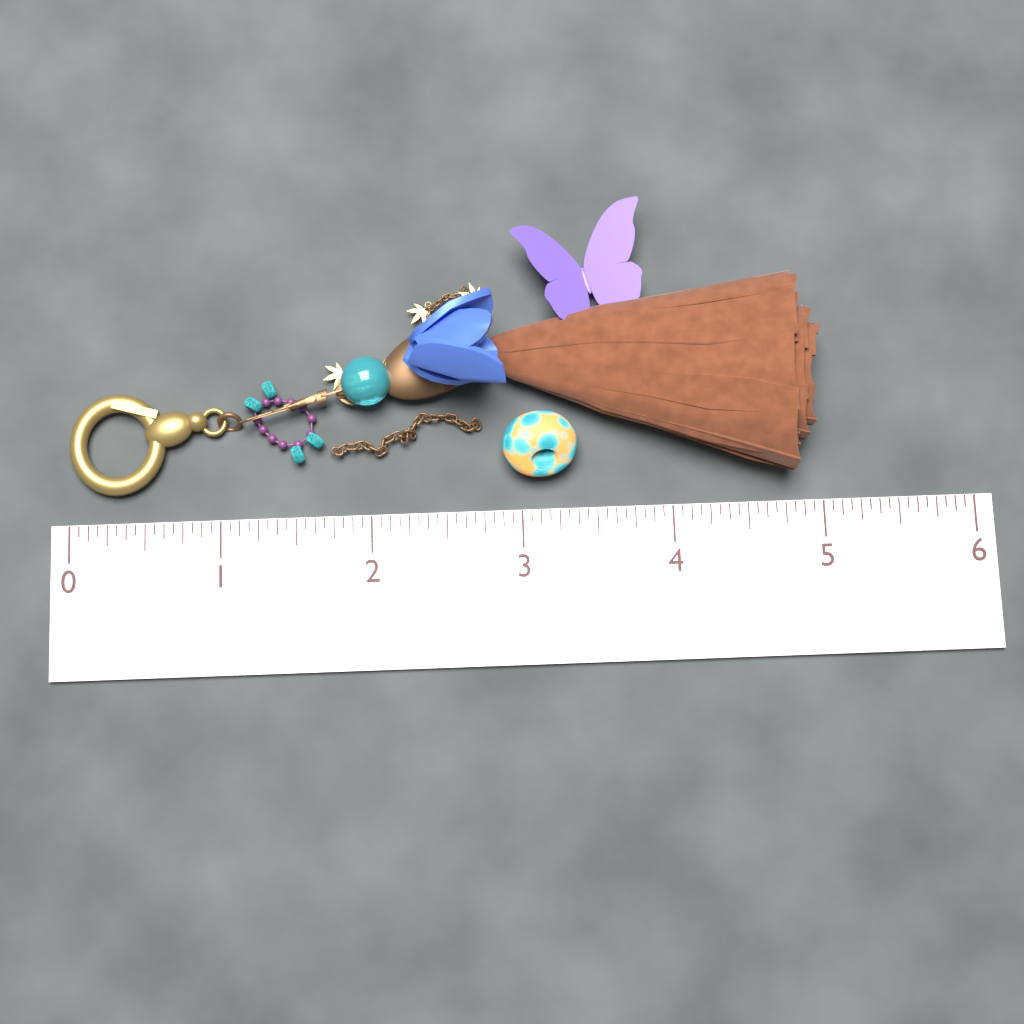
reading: 5.0000 (no unit)
